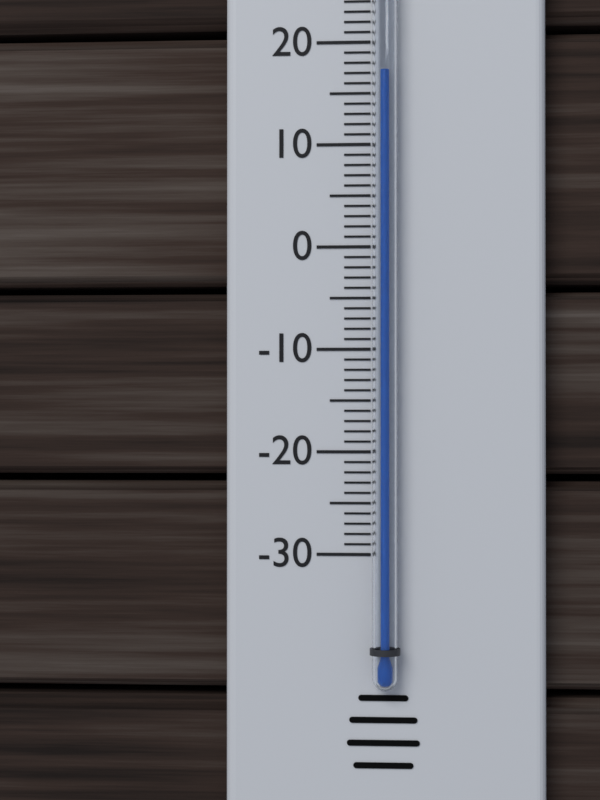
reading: 17 °C
